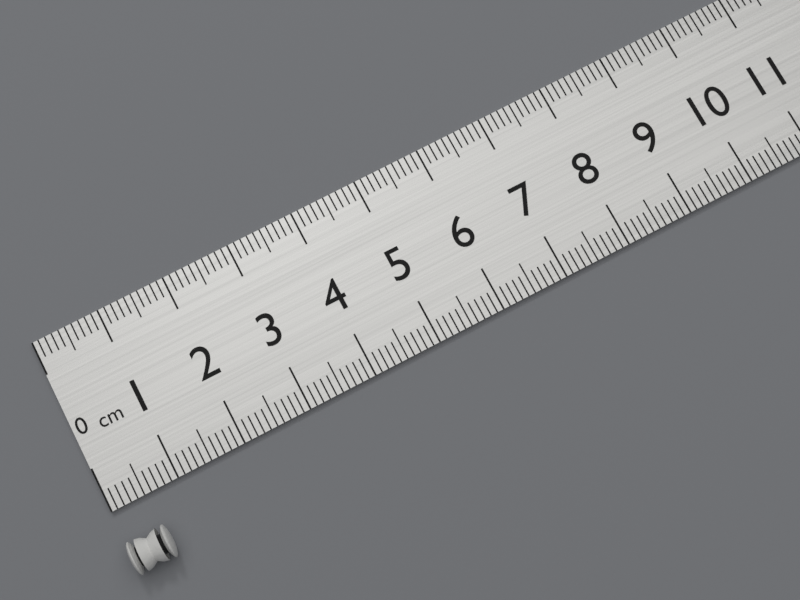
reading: 0.6 cm
